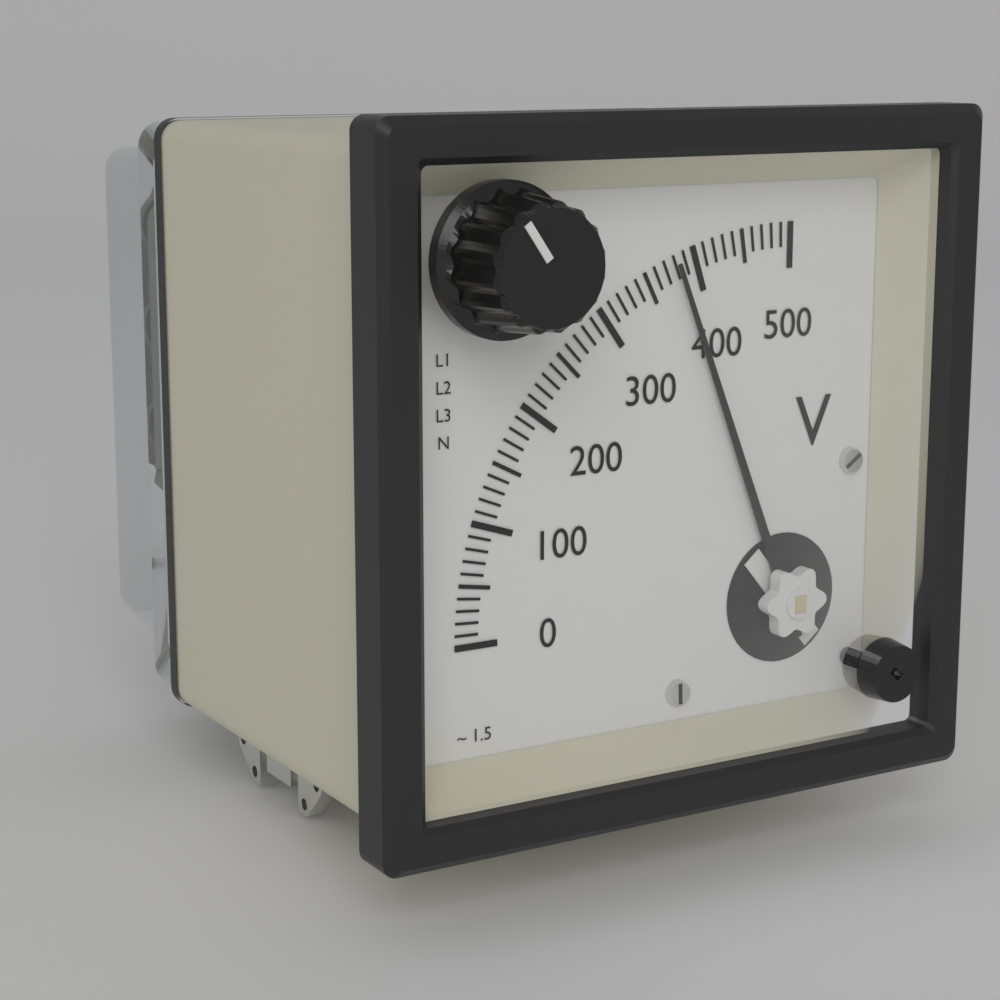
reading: 380 V
